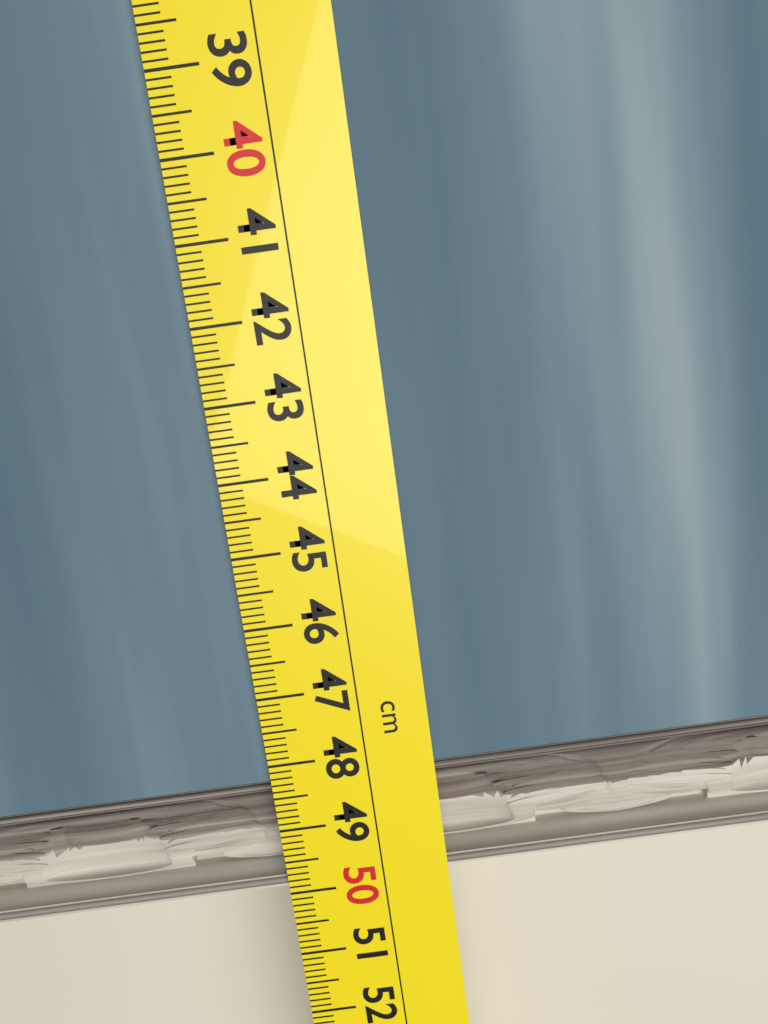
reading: 49.9 cm
